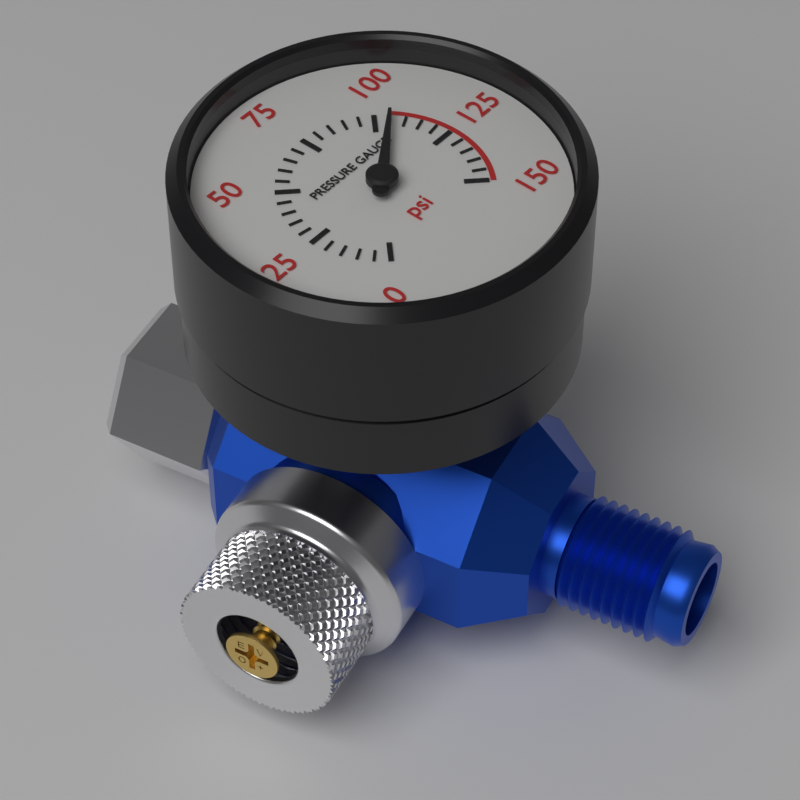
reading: 105 psi
